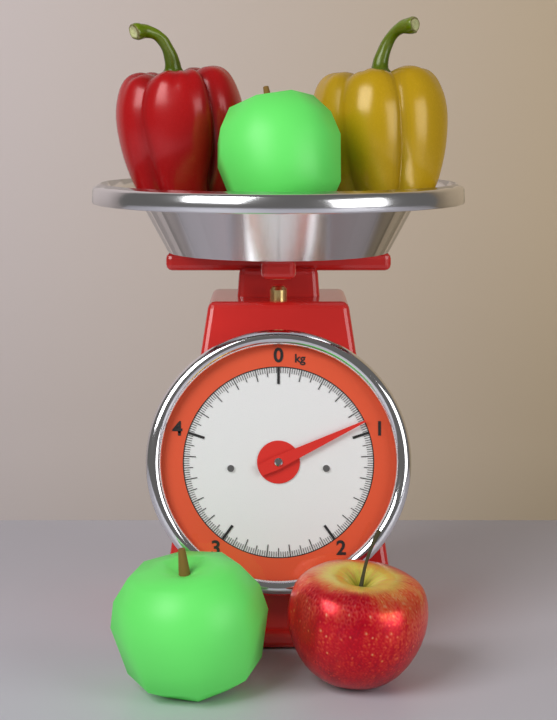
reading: 0.90 kg
